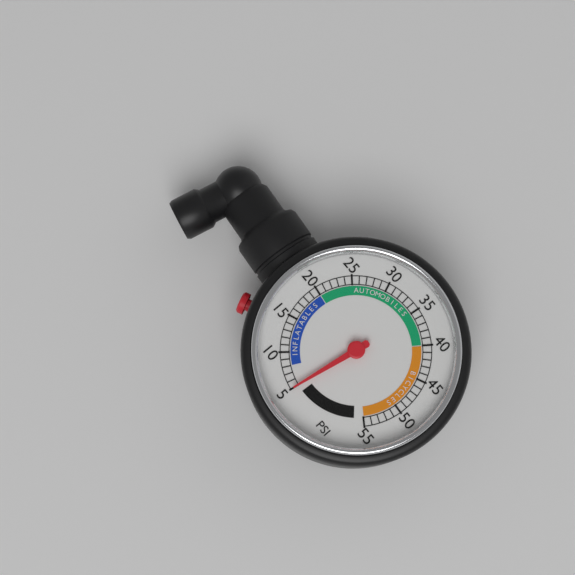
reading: 5 psi
